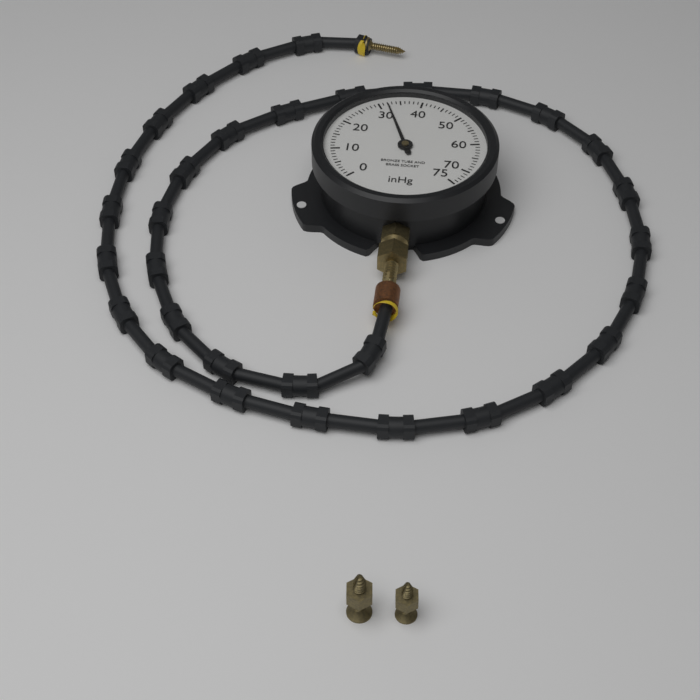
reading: 32 inHg
